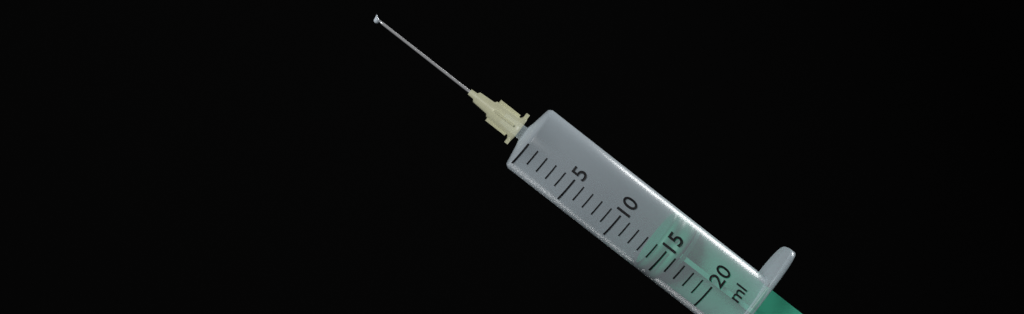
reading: 14 ml
